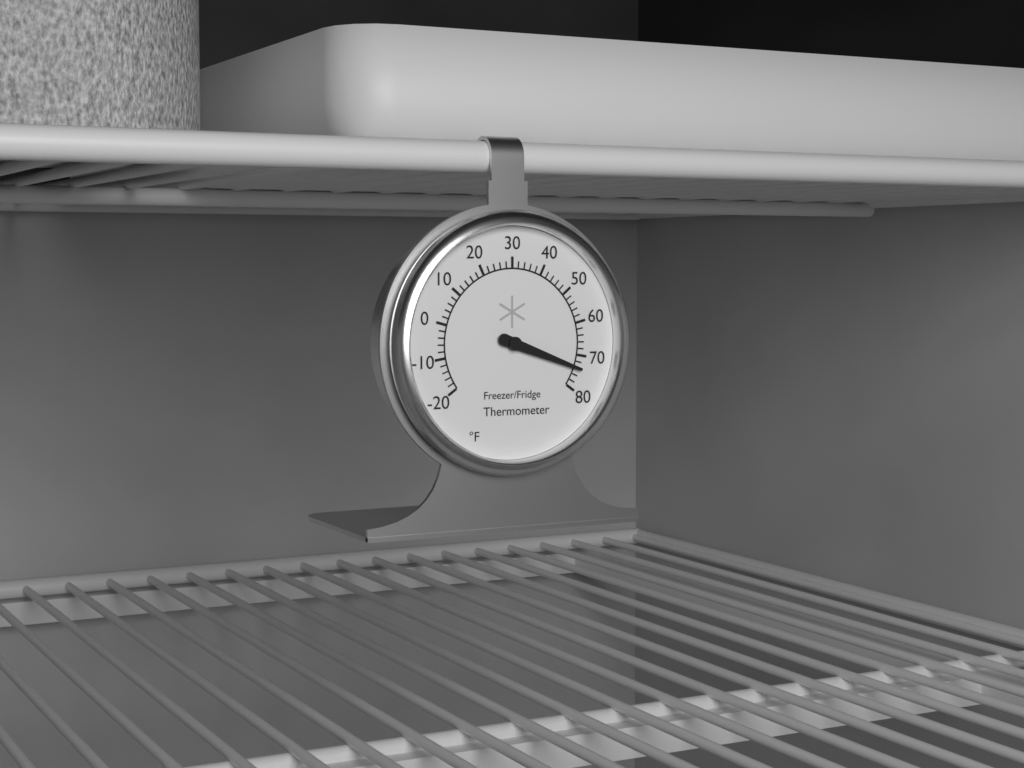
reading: 74 °F
